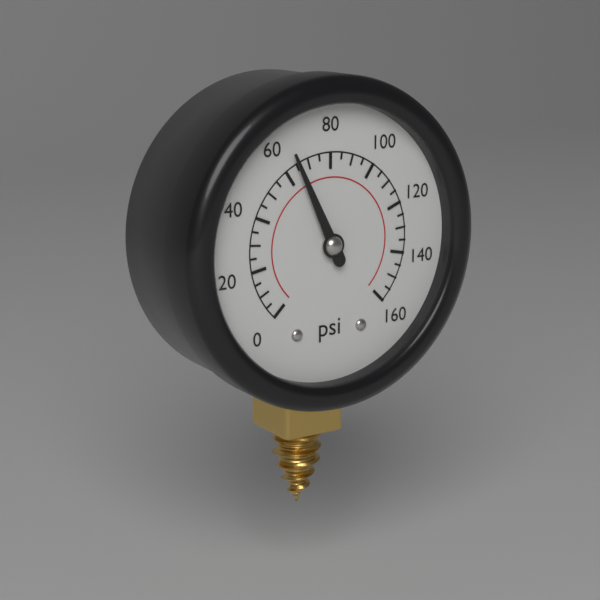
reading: 65 psi
